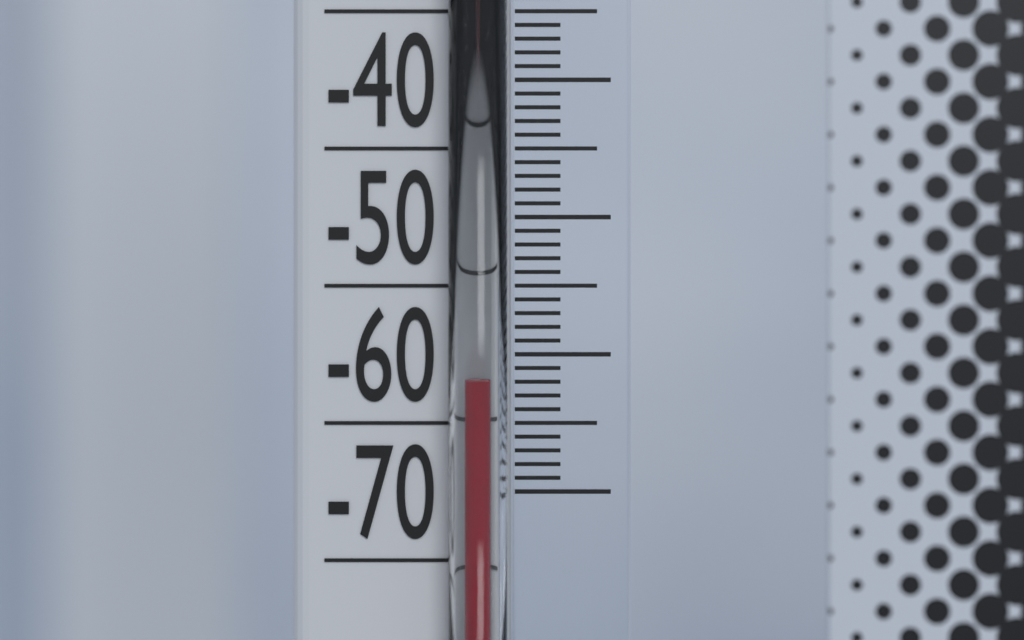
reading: -62 °C
